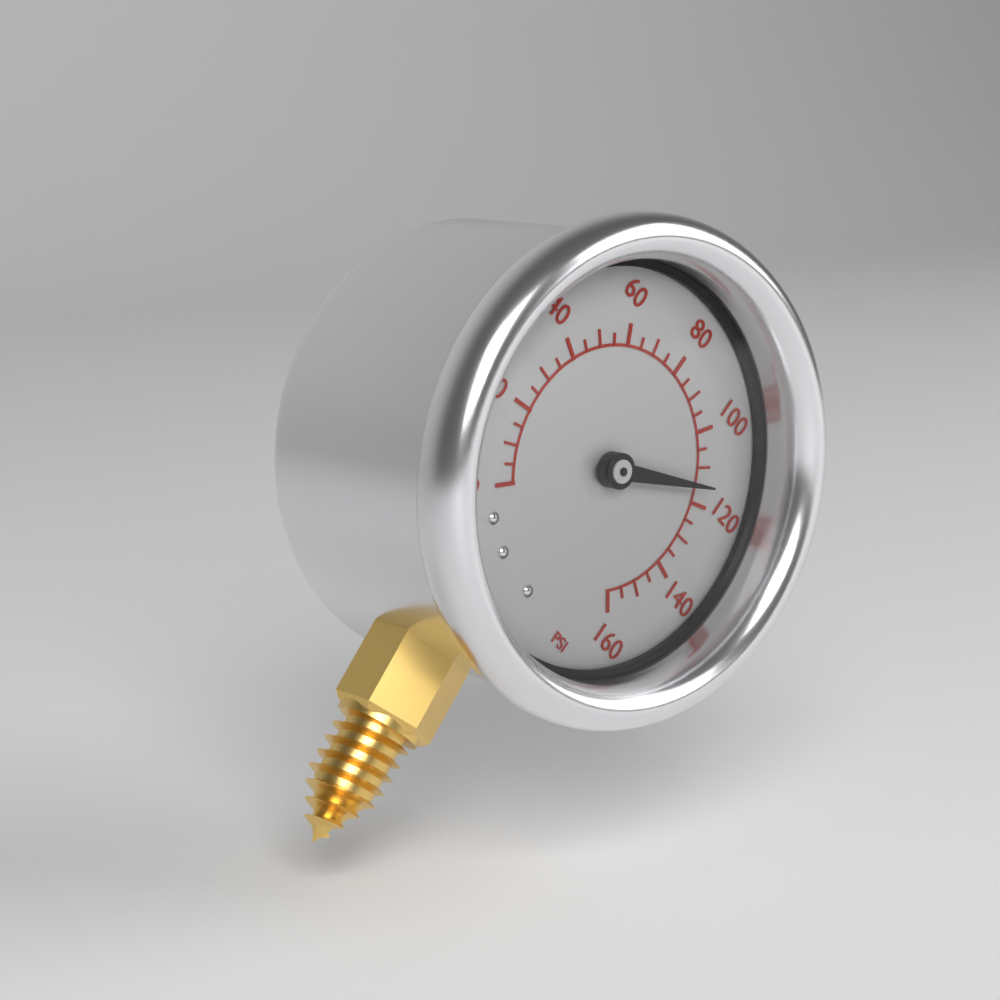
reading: 115 psi
